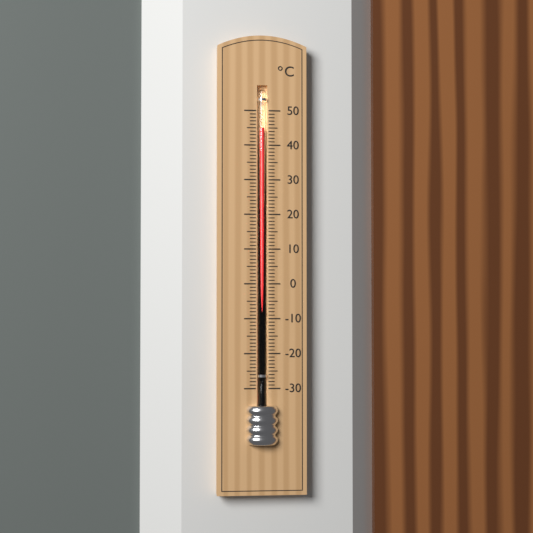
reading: 45 °C
